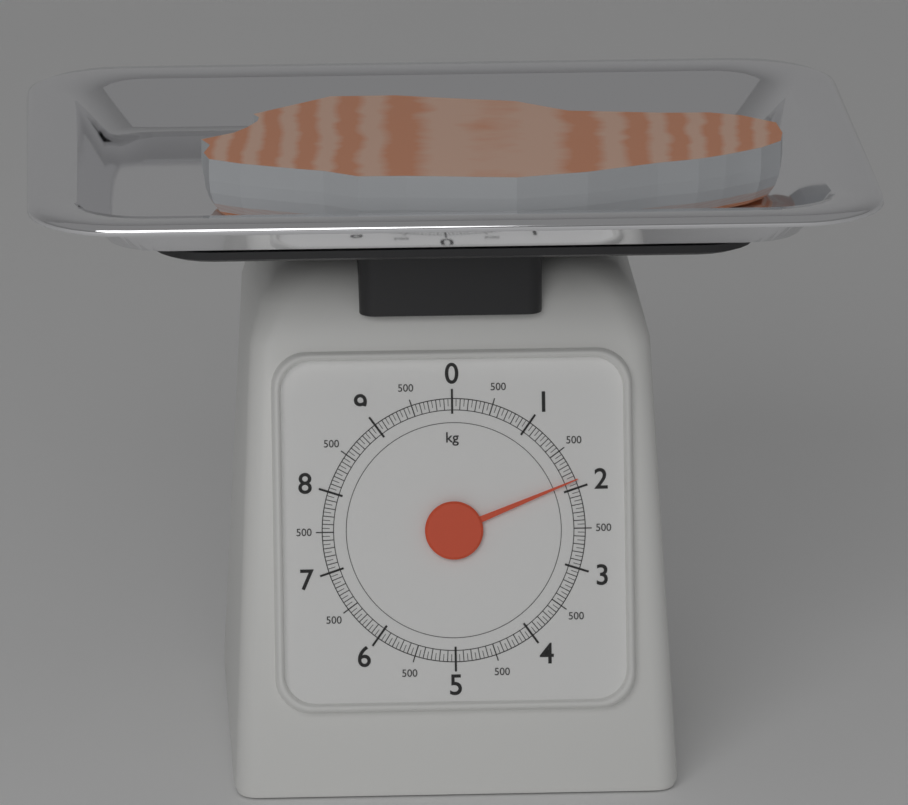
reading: 1.90 kg
